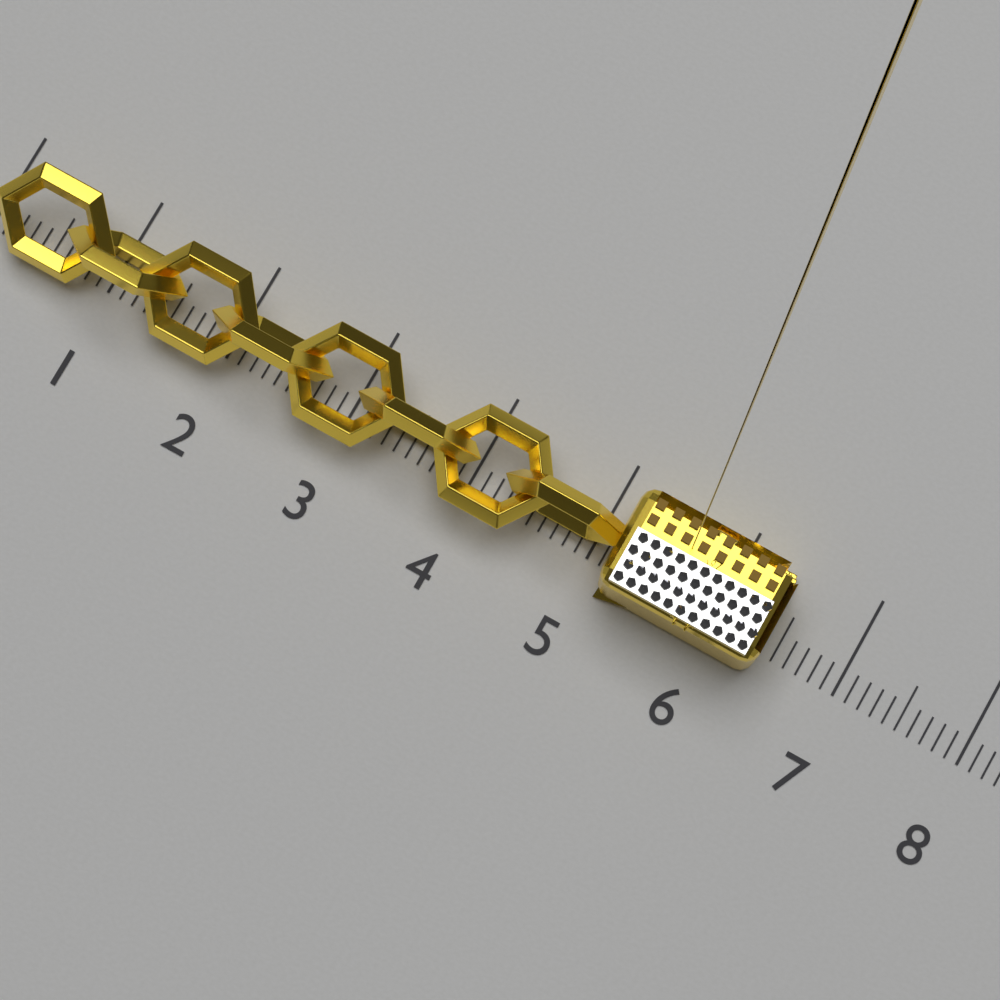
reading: 6.4 (no unit)
